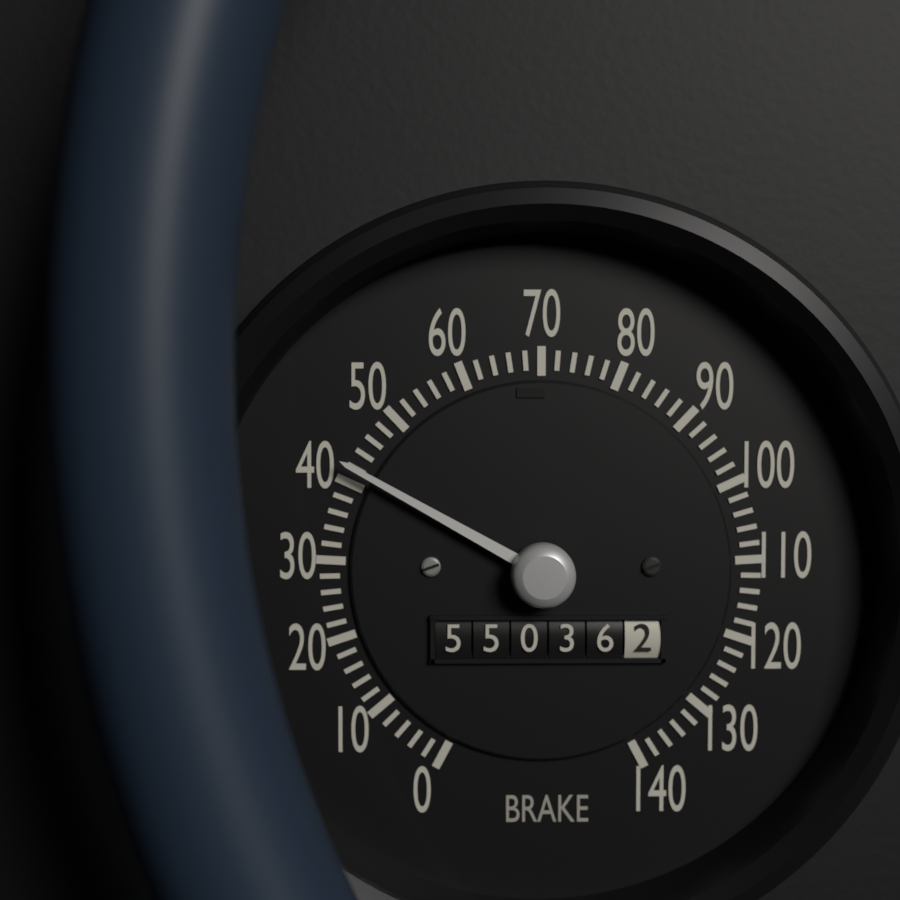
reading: 42 (no unit)
